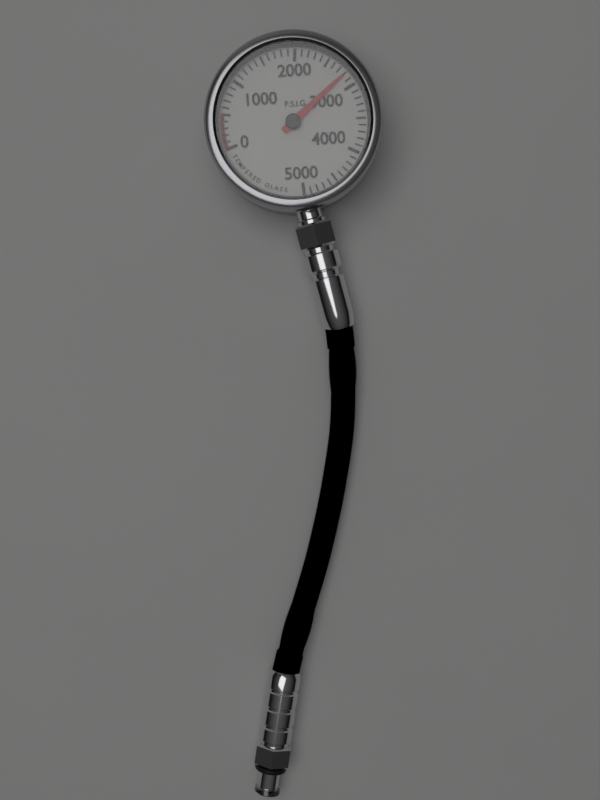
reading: 2800 psig
